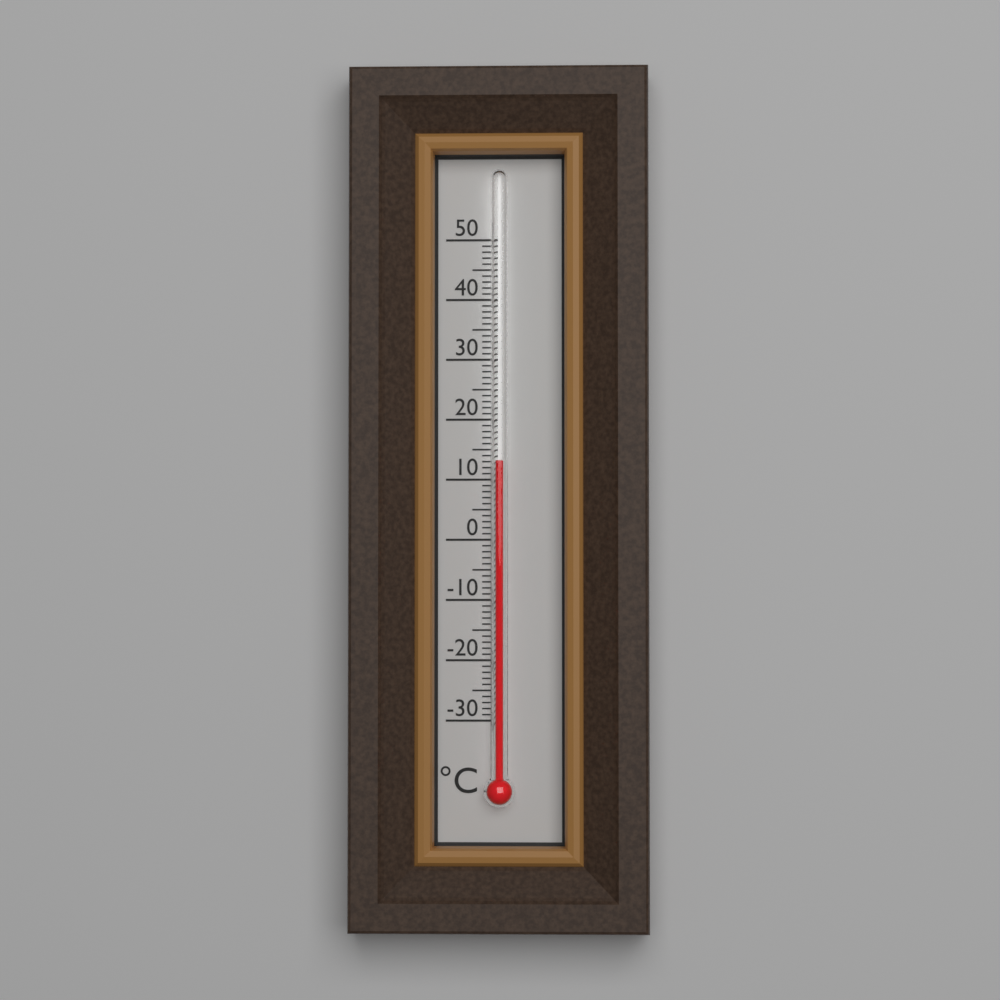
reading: 13 °C
